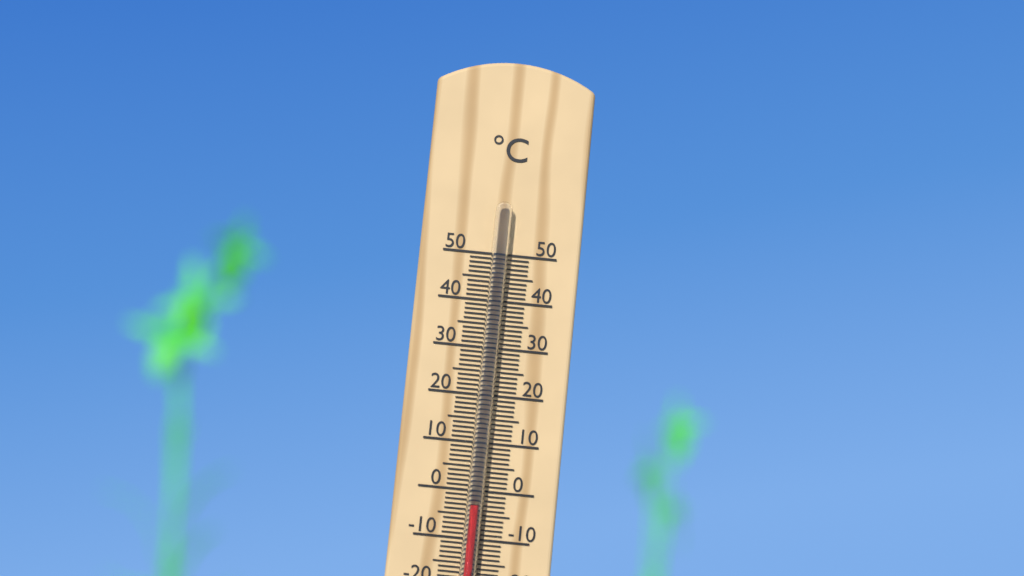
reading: -3 °C
